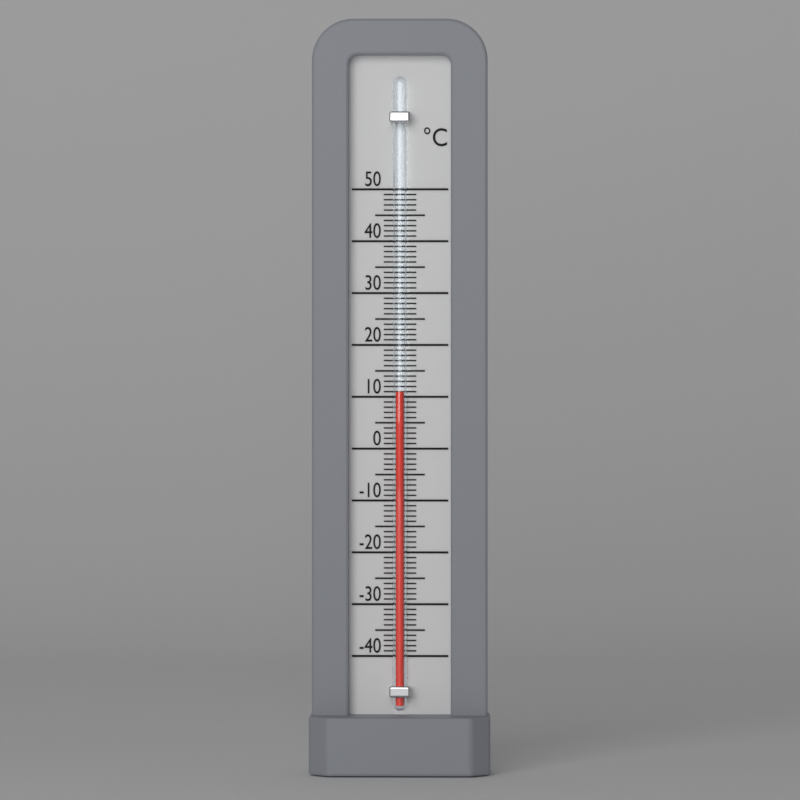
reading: 11 °C
